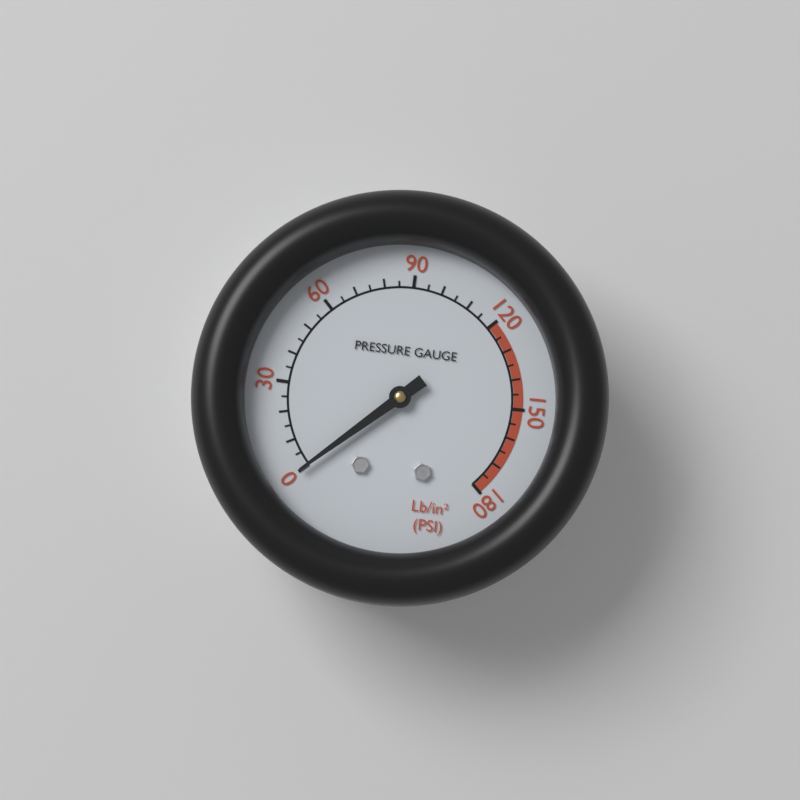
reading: 0 psi
